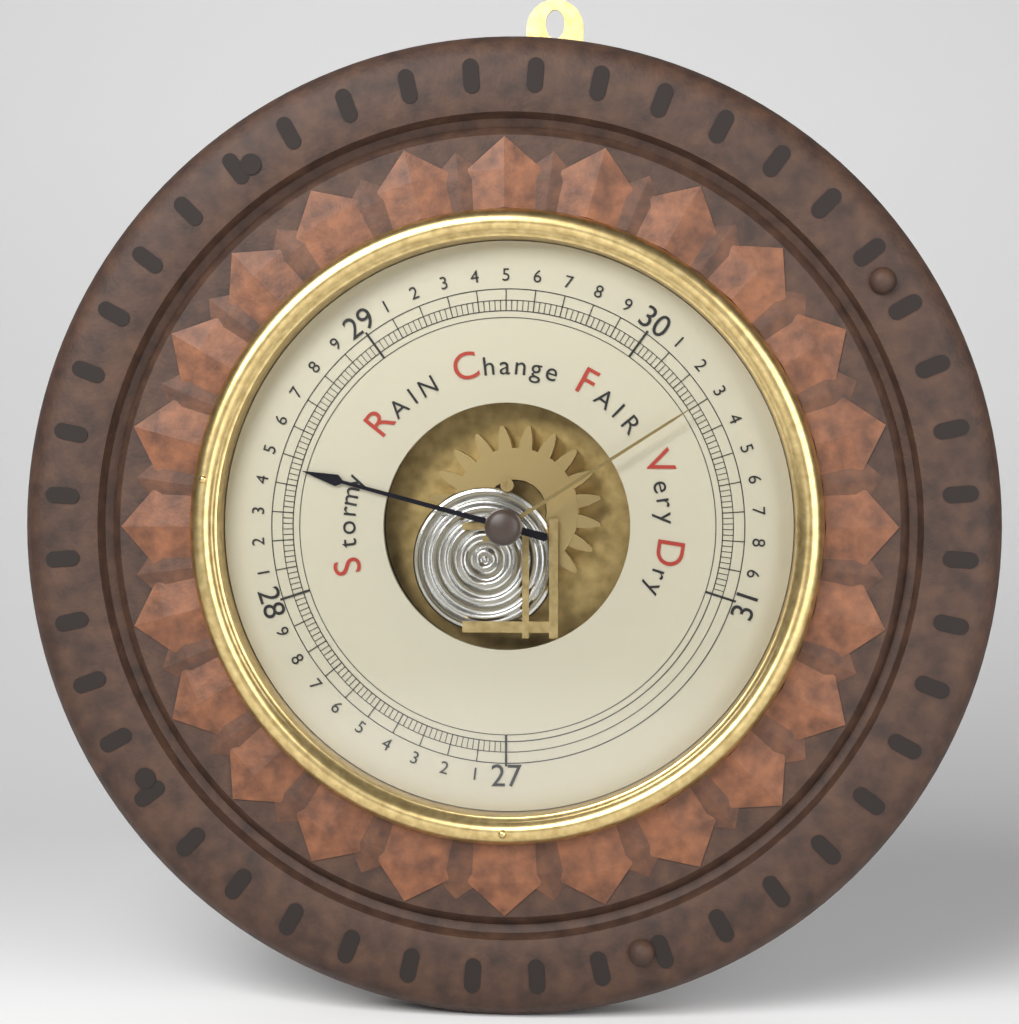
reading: 28.46 inHg
